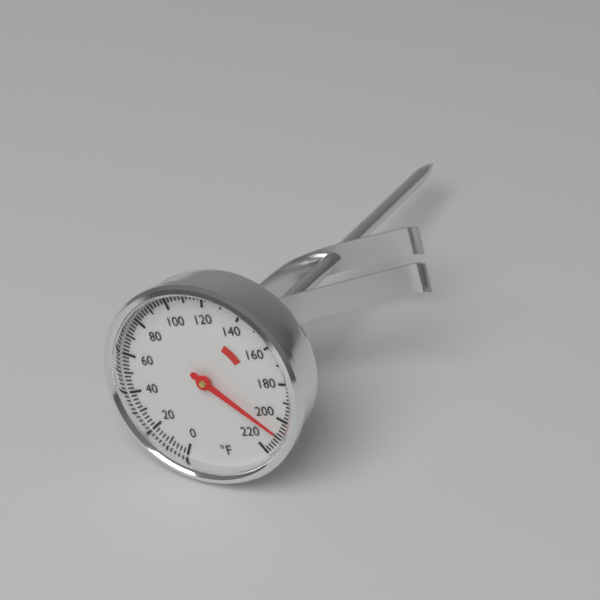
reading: 208 °F
